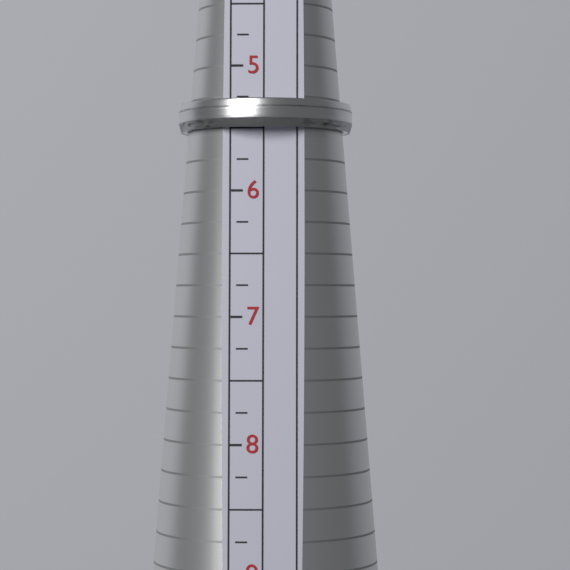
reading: 5.50 (no unit)
